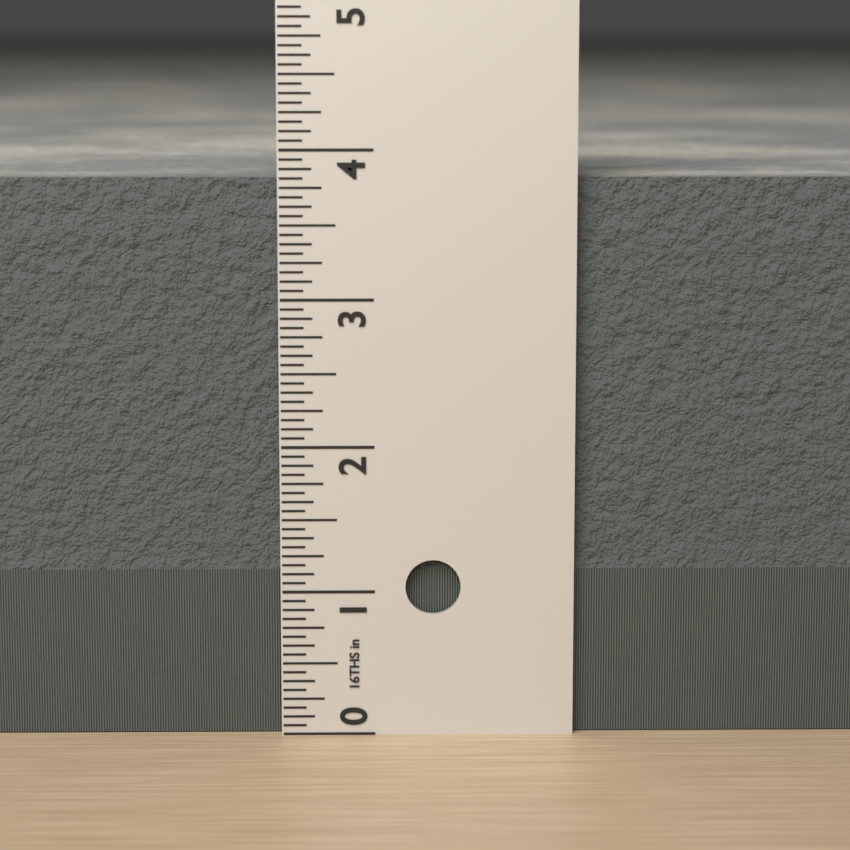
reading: 3.8125 in
